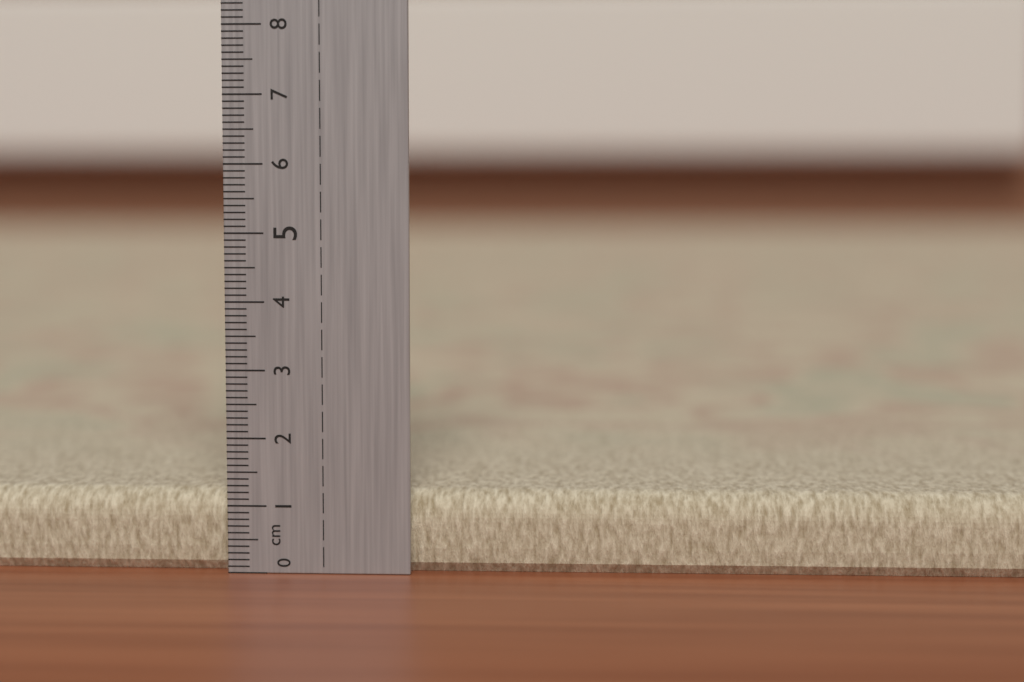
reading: 1.2 cm
